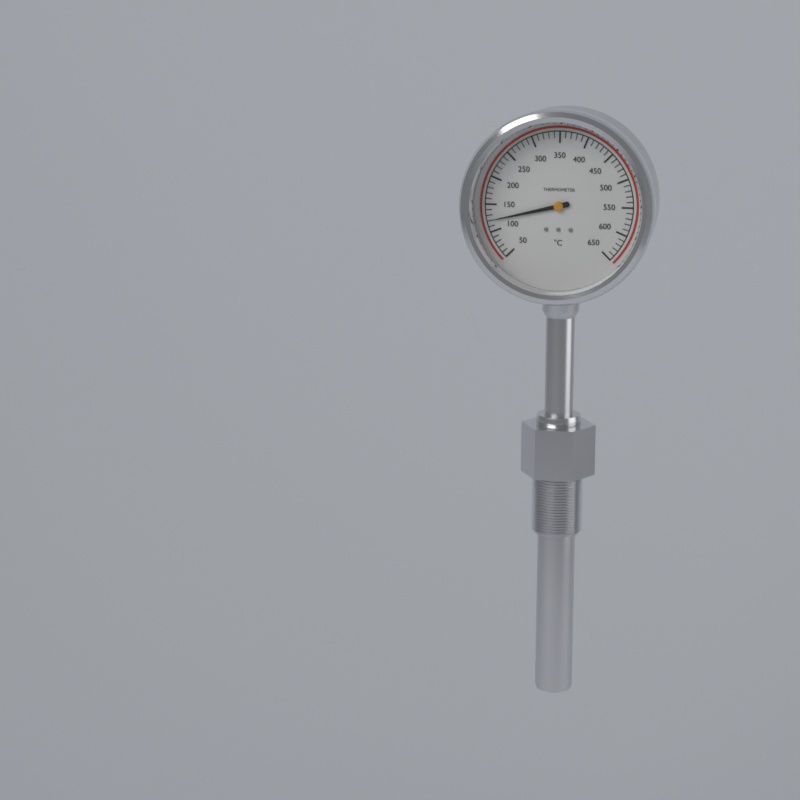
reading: 120 °C
